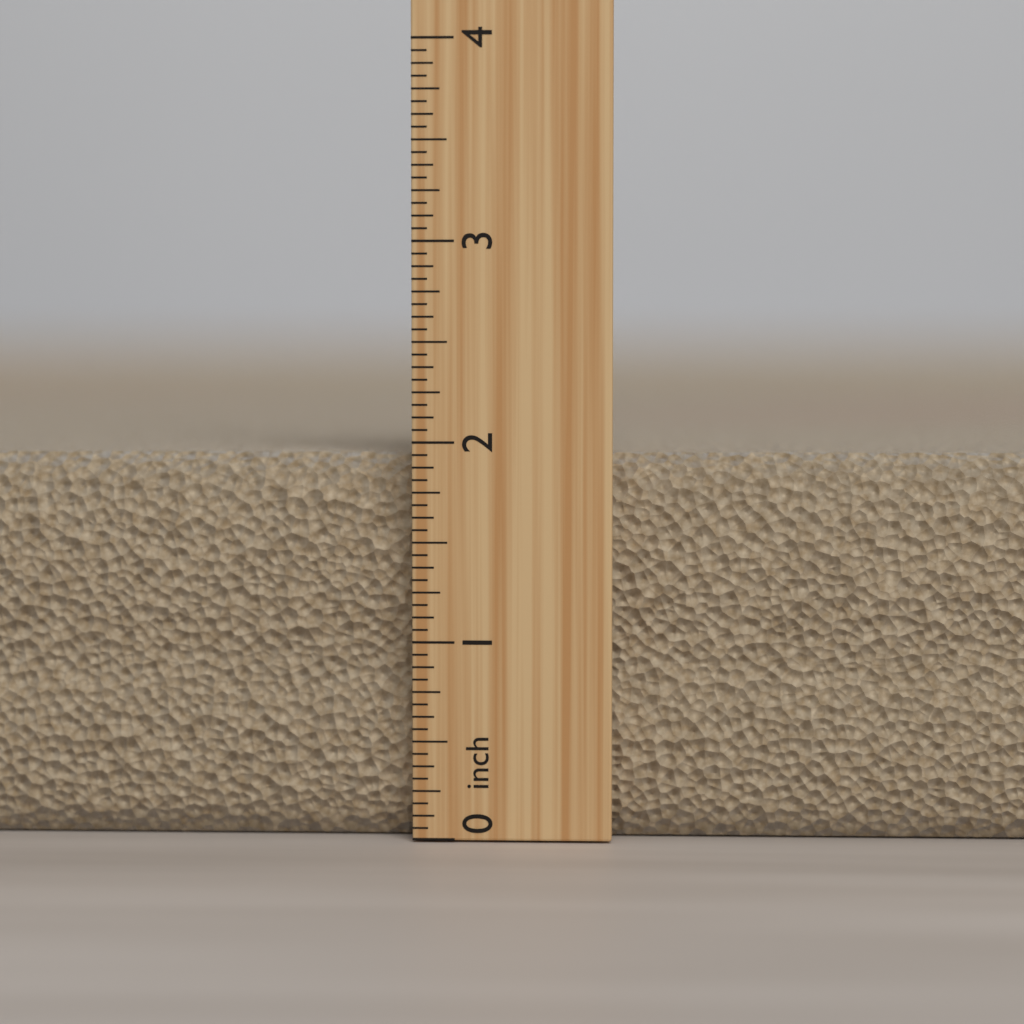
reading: 1.9375 inch
